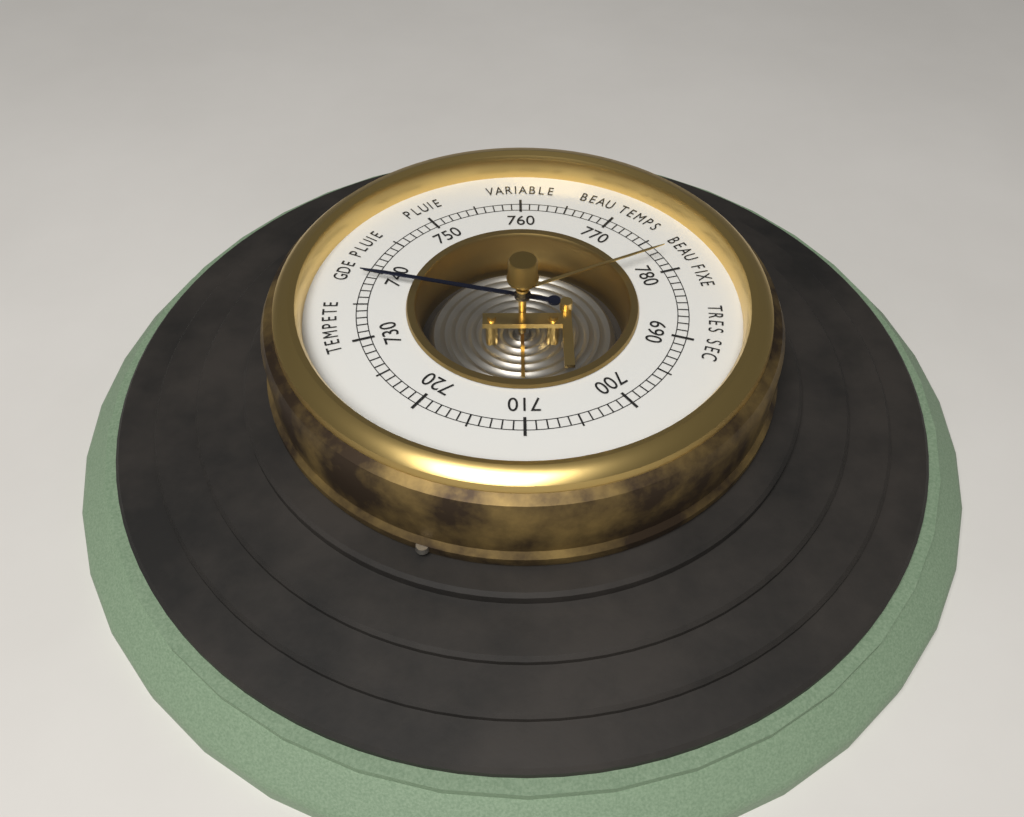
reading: 739 (no unit)
